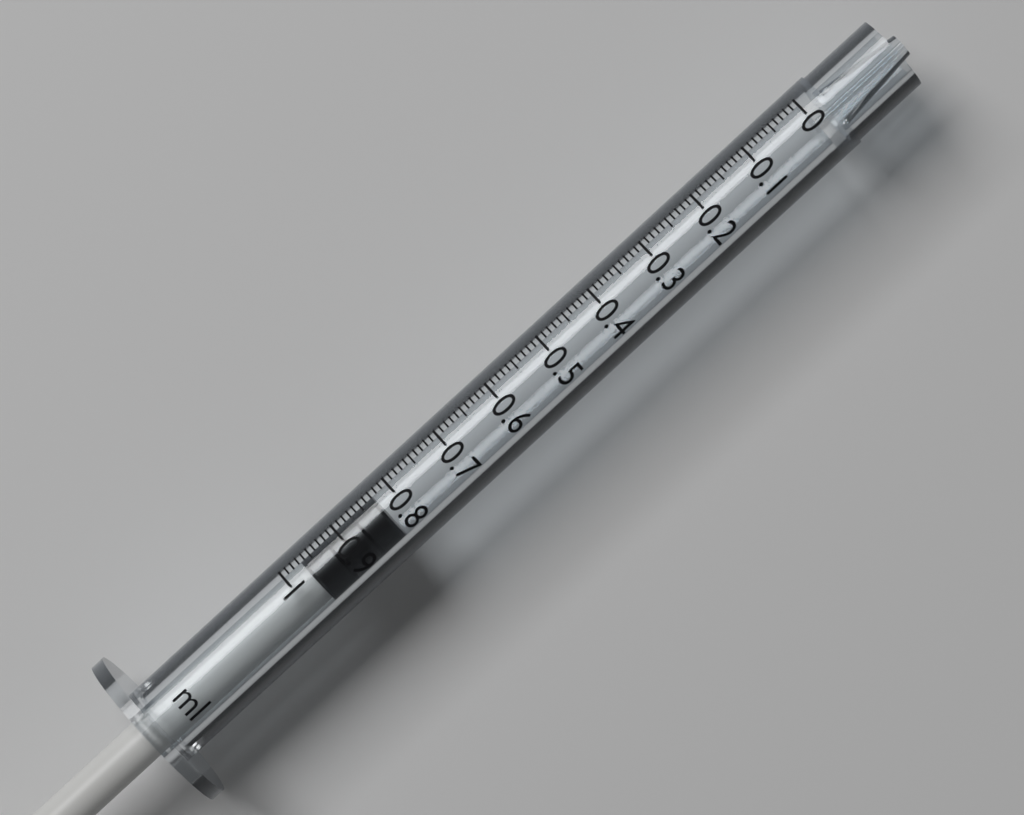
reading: 0.83 ml
